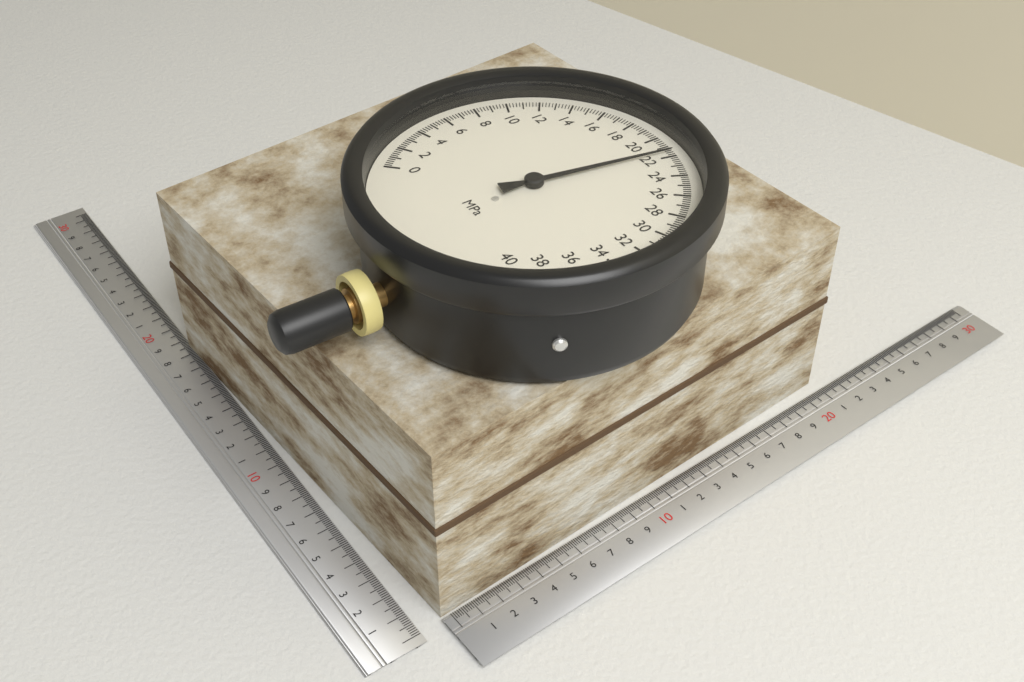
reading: 21.6 MPa
